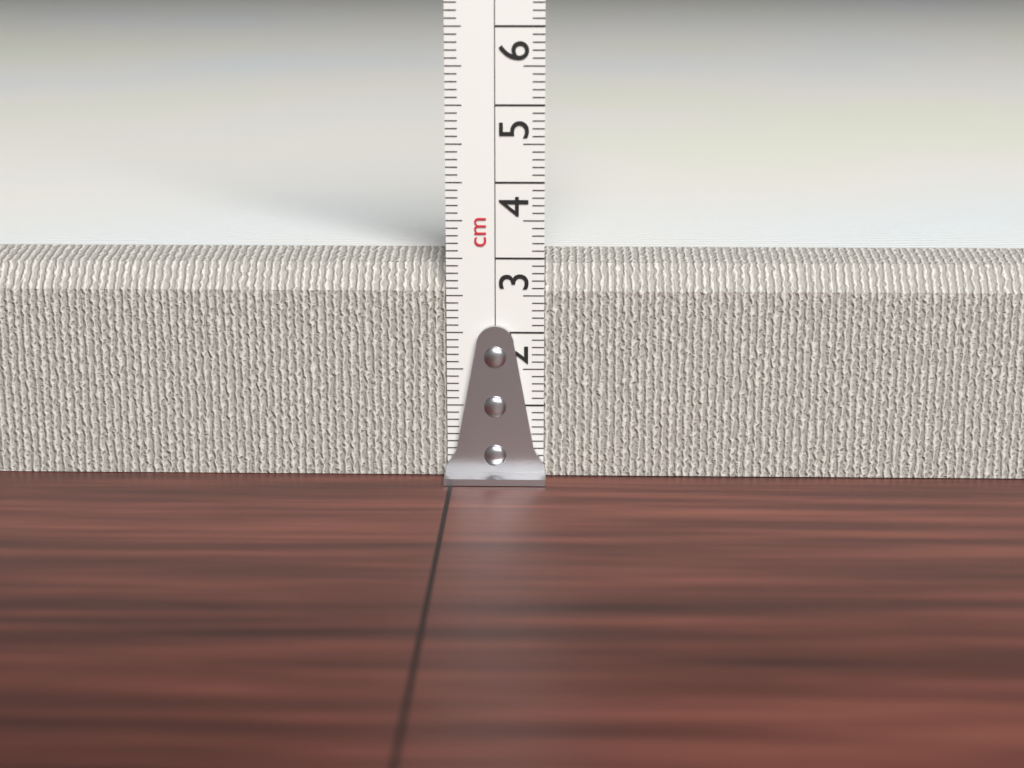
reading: 3.0 cm
